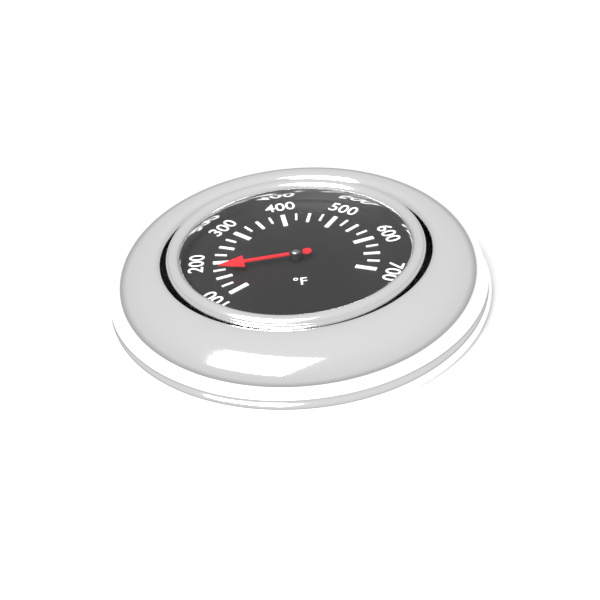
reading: 175 °F
